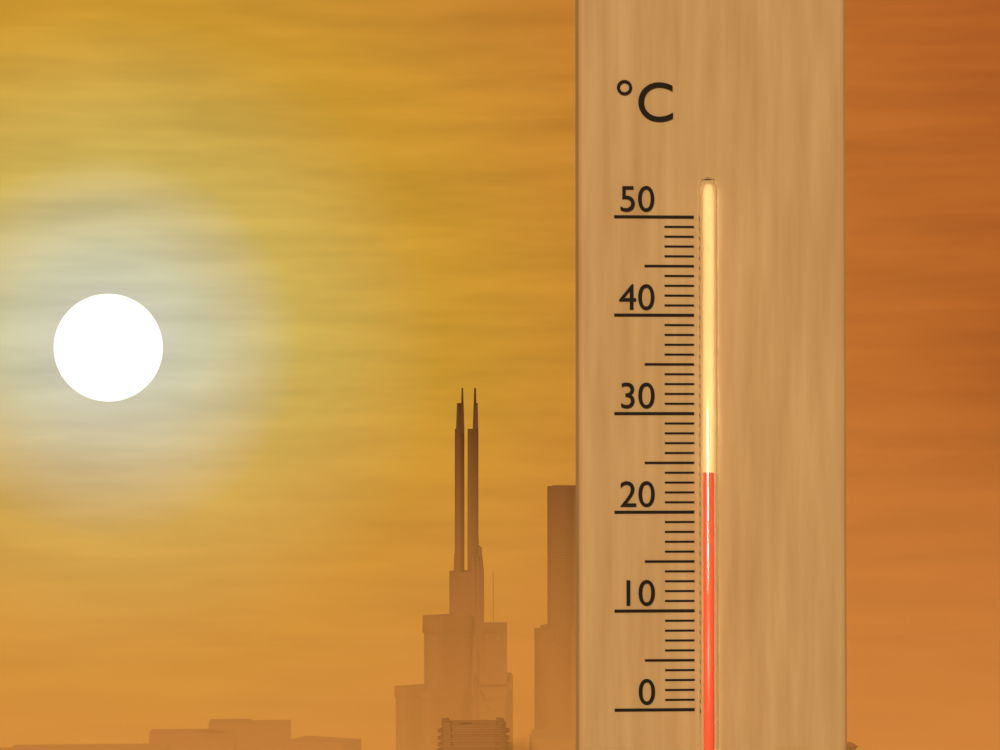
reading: 24 °C
